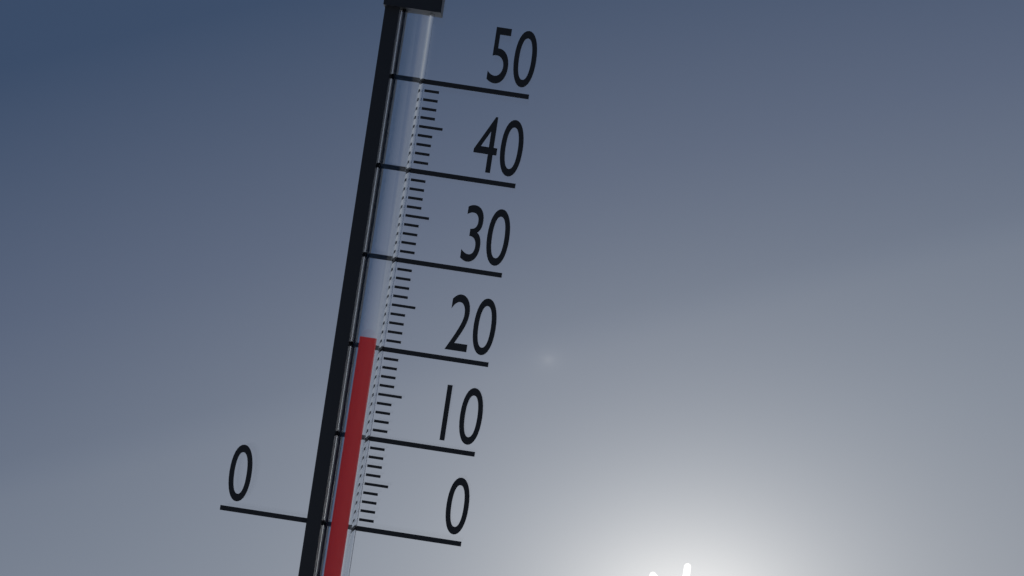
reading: 21 (no unit)
